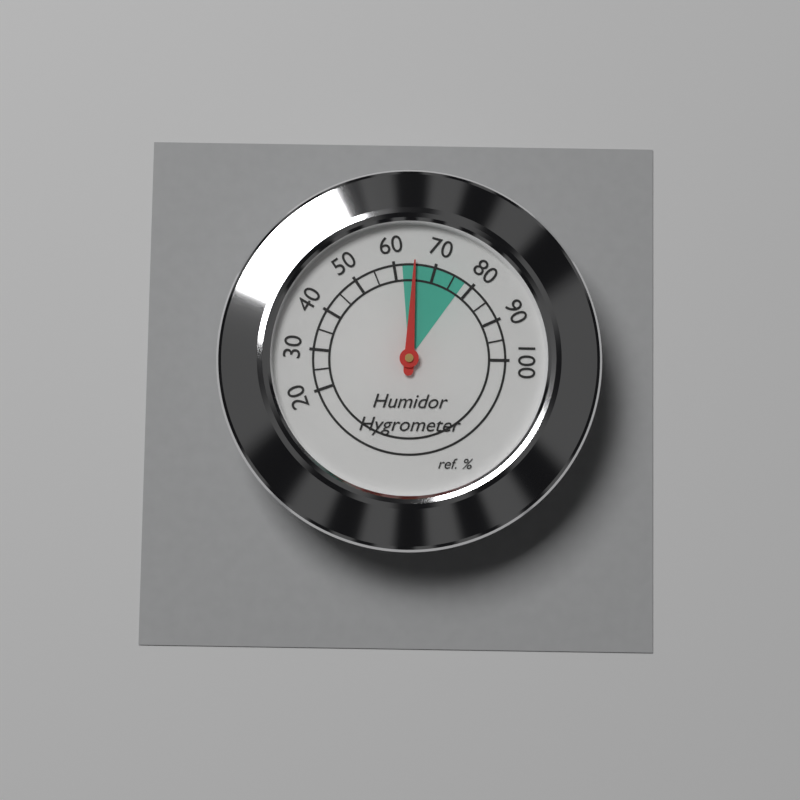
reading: 65 %
